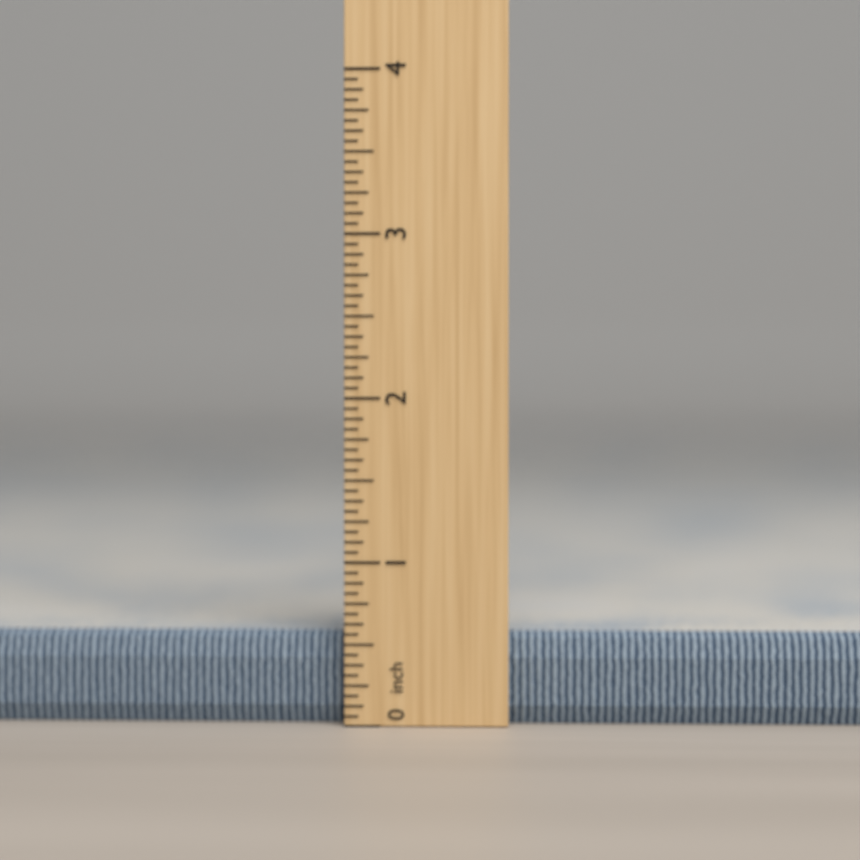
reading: 0.5625 inch
